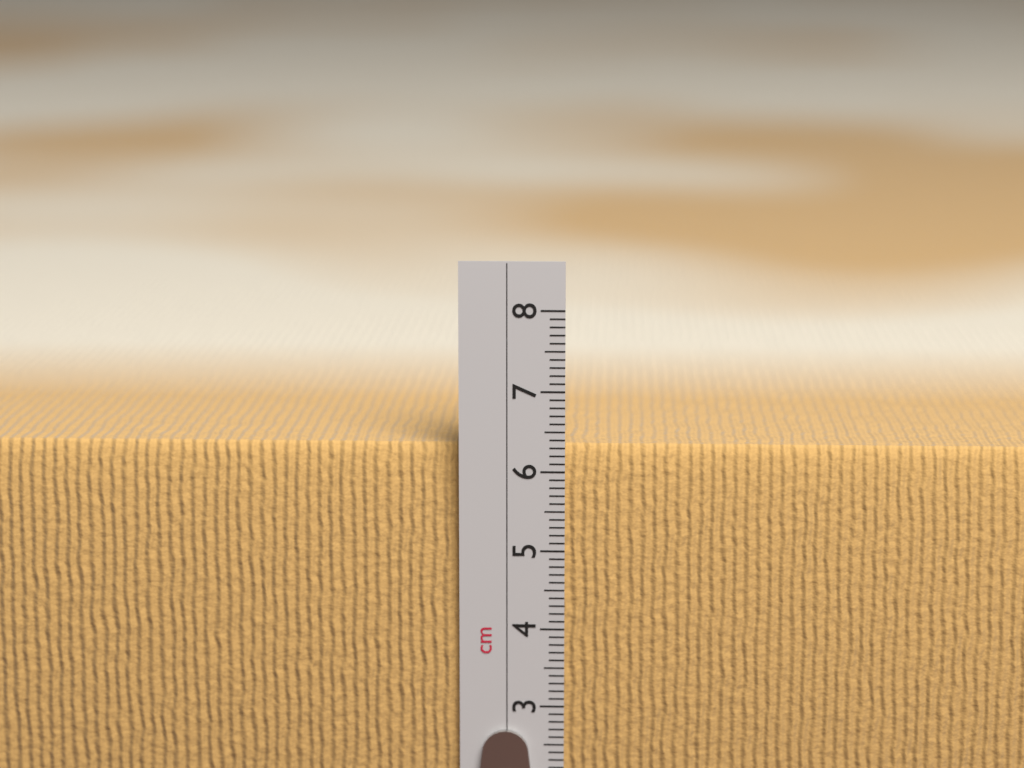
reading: 6.3 cm
